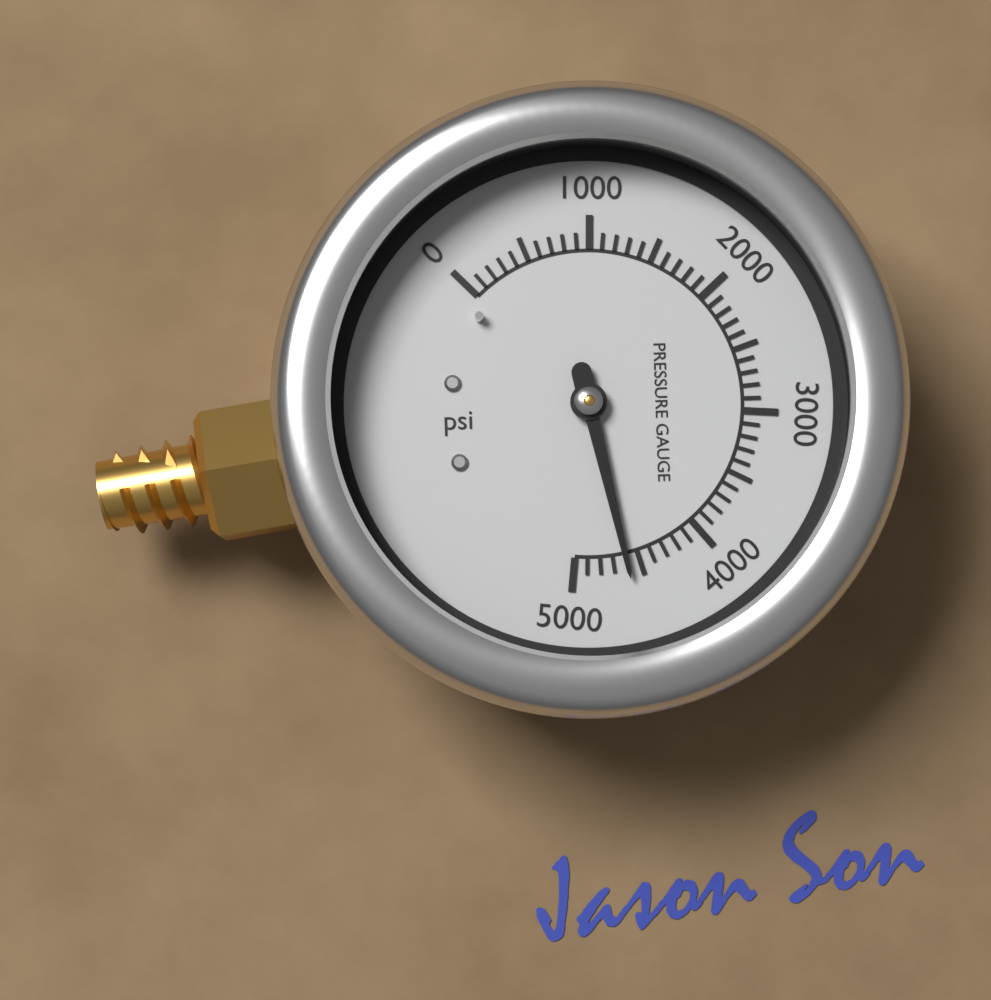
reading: 4600 psi
